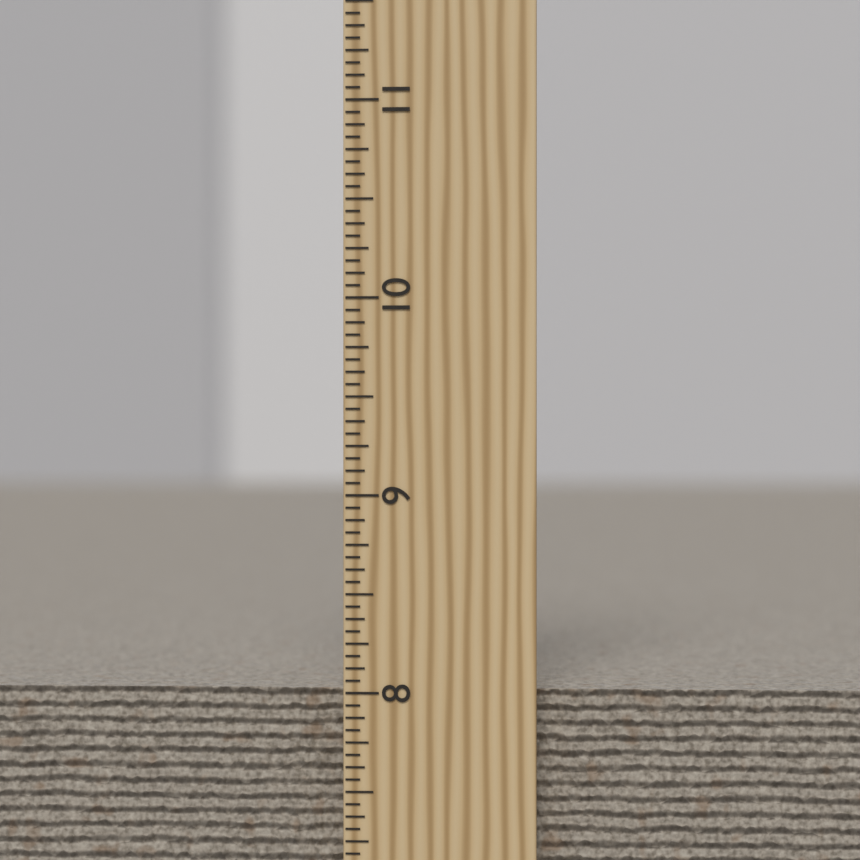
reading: 8.0000 inch
